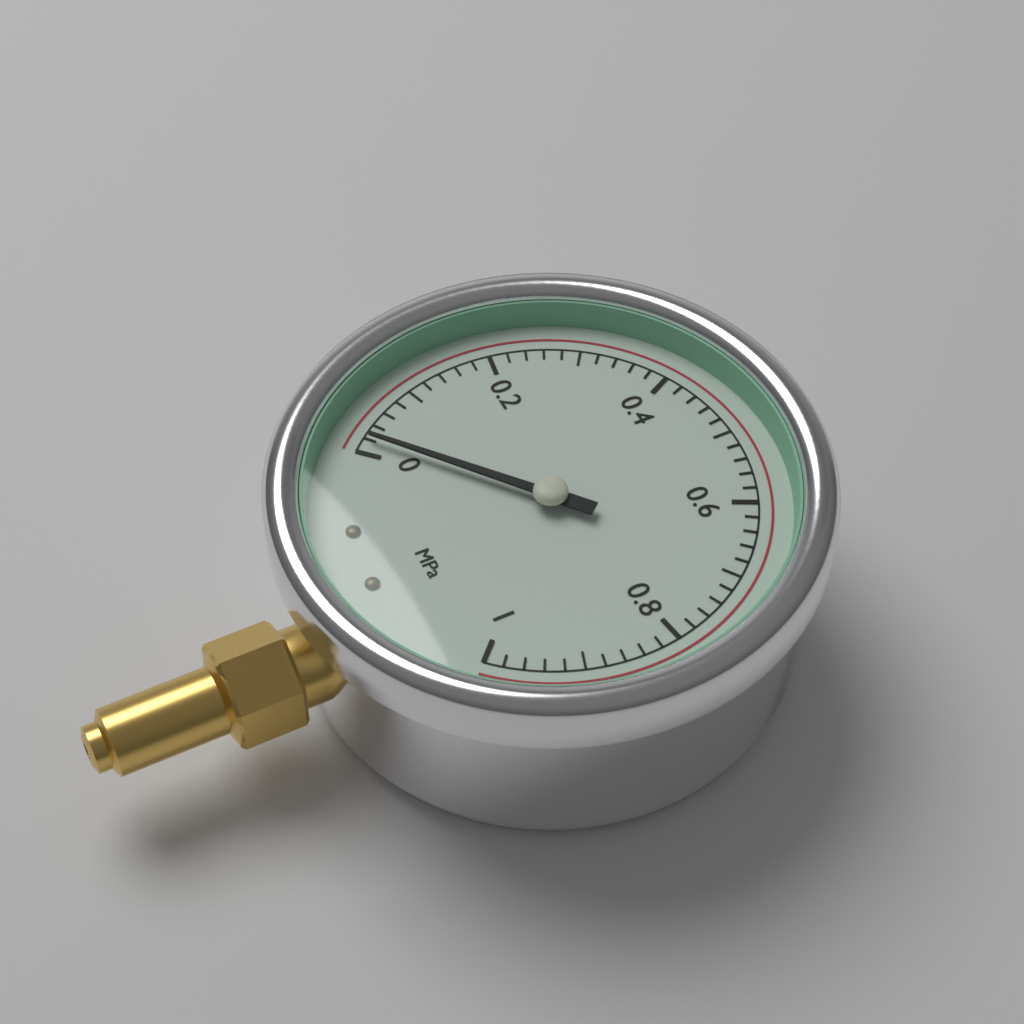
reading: 0.02 MPa
